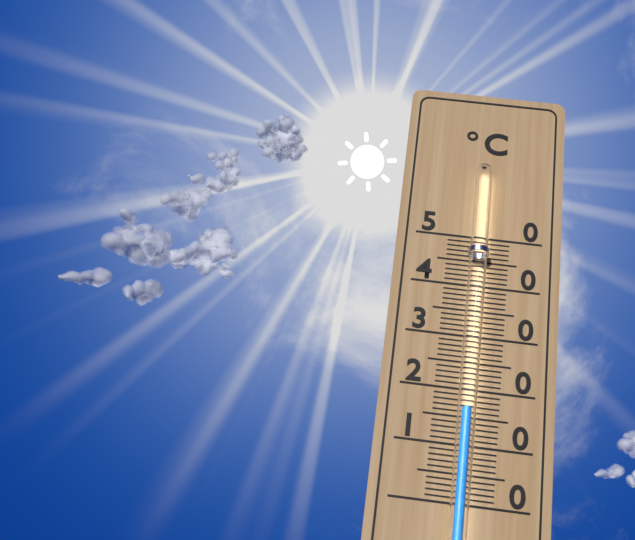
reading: 16 °C
